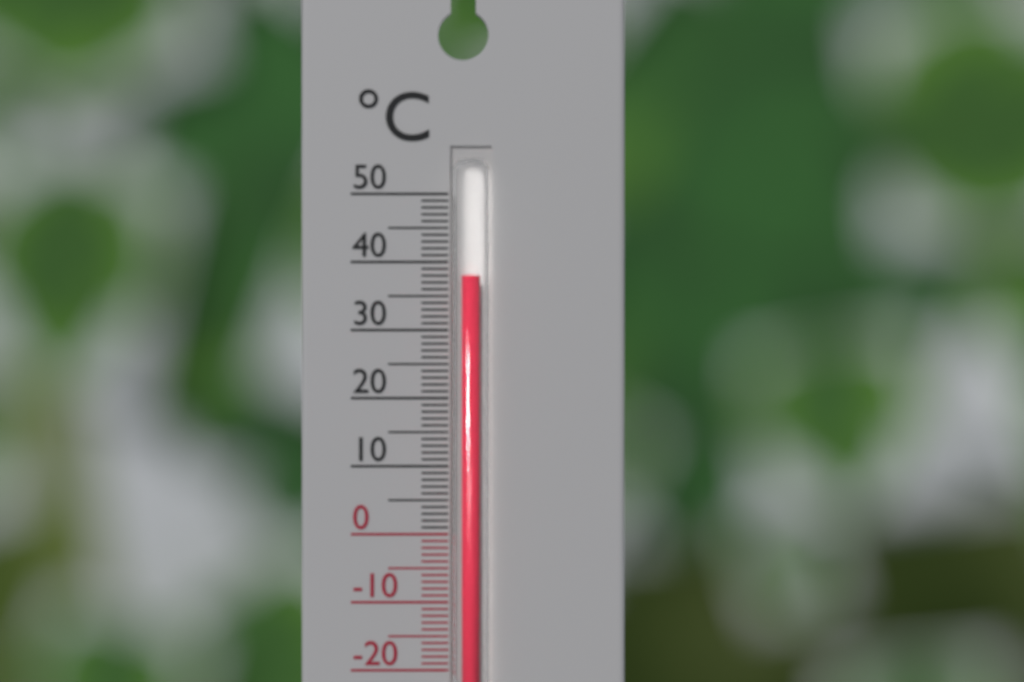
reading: 38 °C
